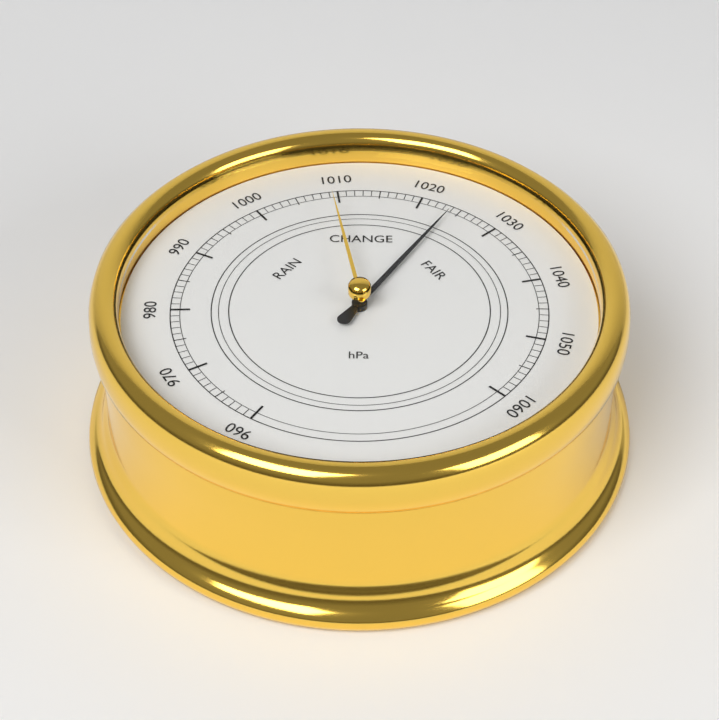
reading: 1024 hPa
